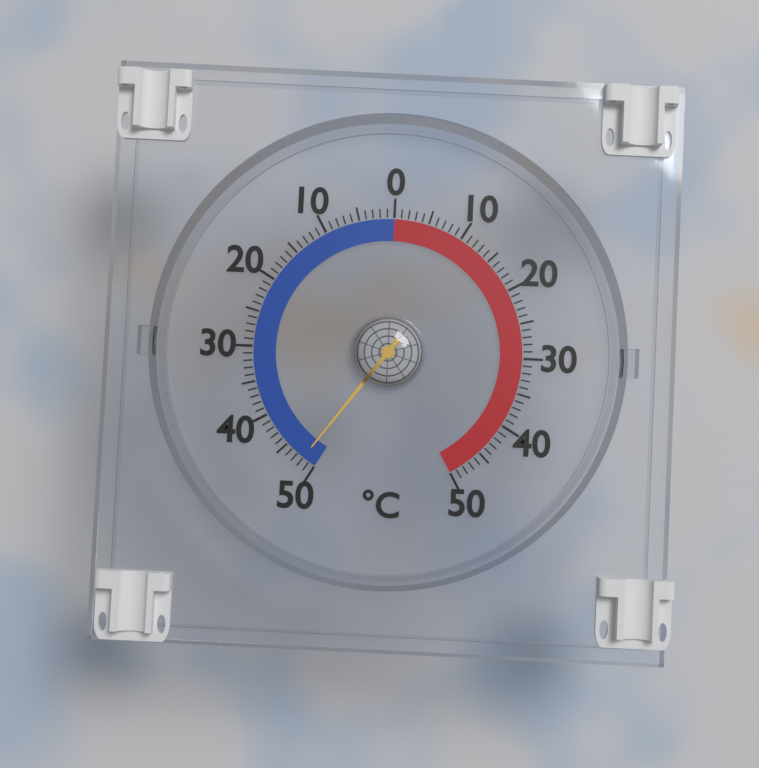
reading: -48 °C
